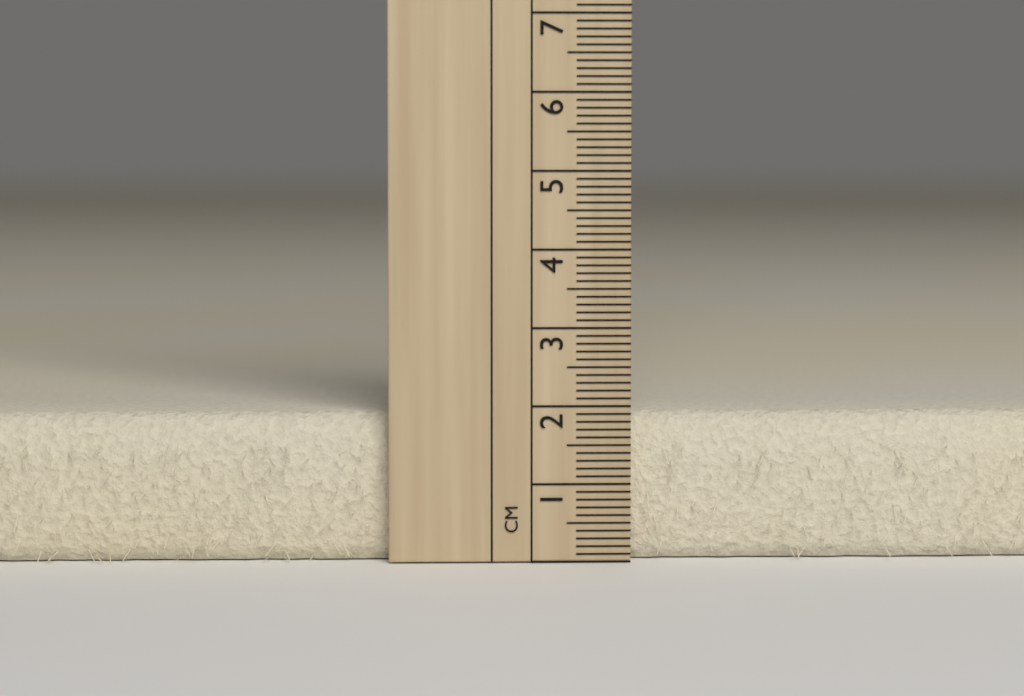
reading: 1.9 cm
